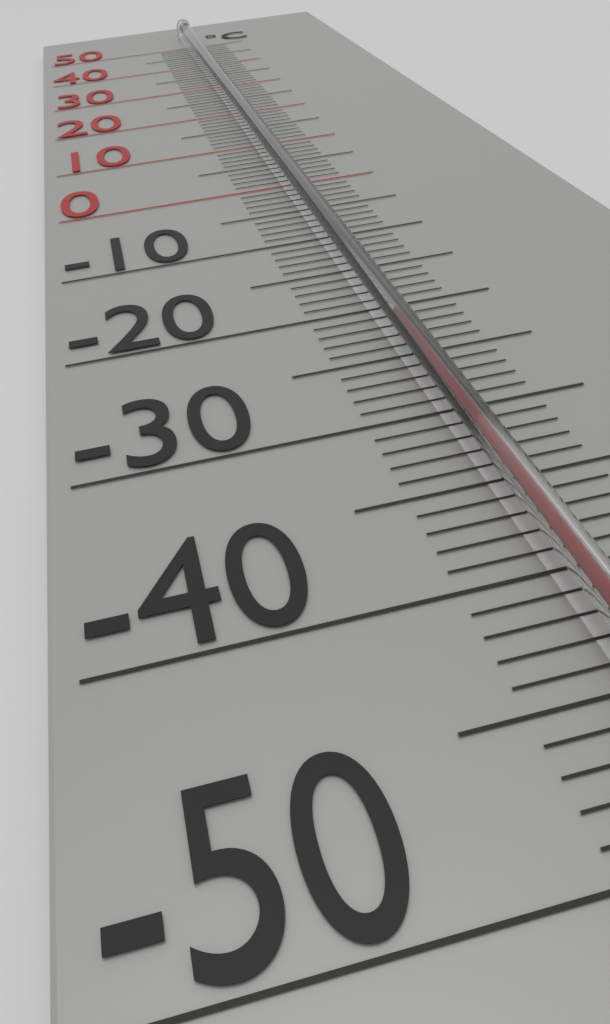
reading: -23 °C
